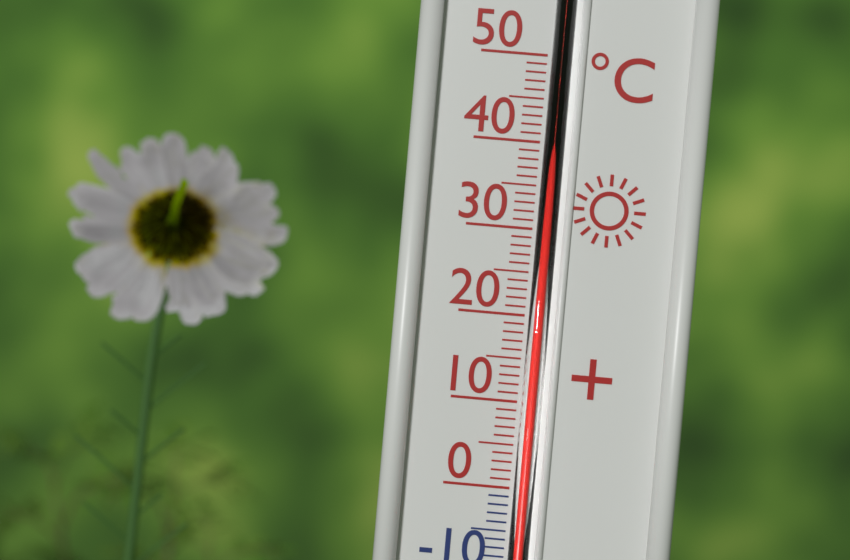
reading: 41 °C
